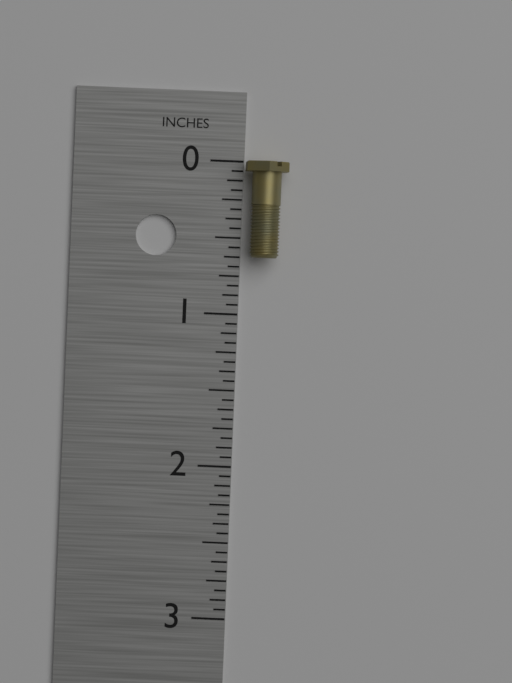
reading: 0.6250 in
